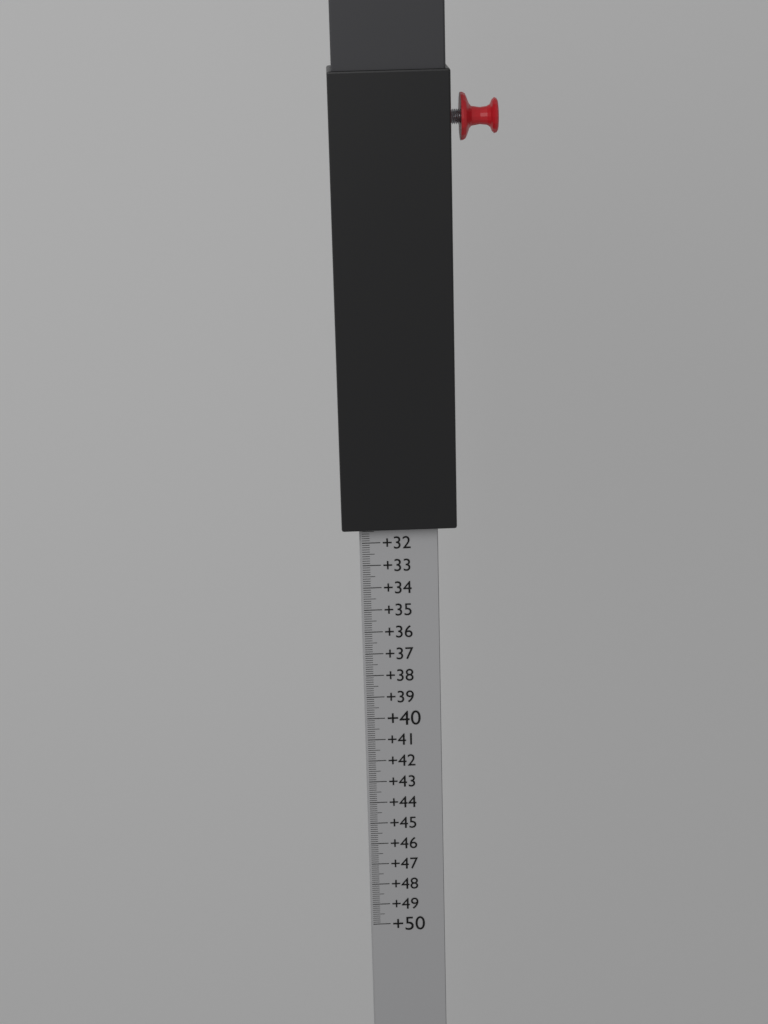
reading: 31.3 (no unit)
